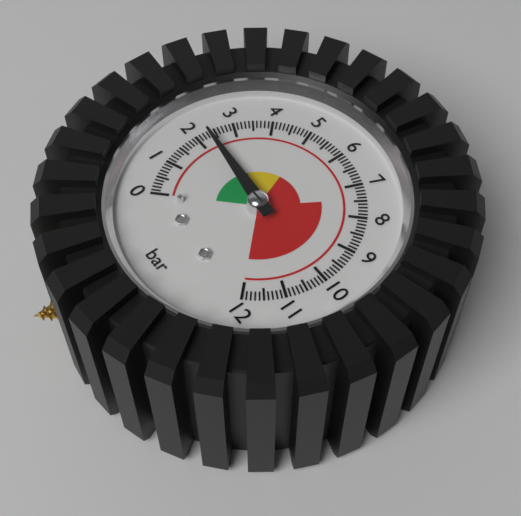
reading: 2.3 bar
